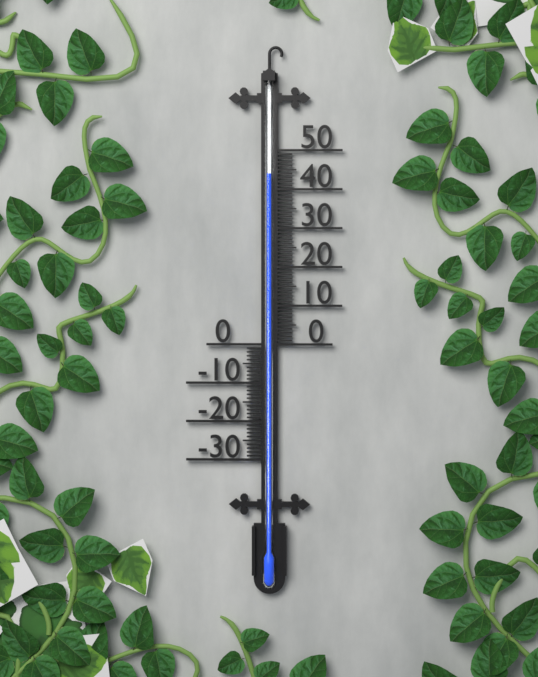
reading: 44 (no unit)
